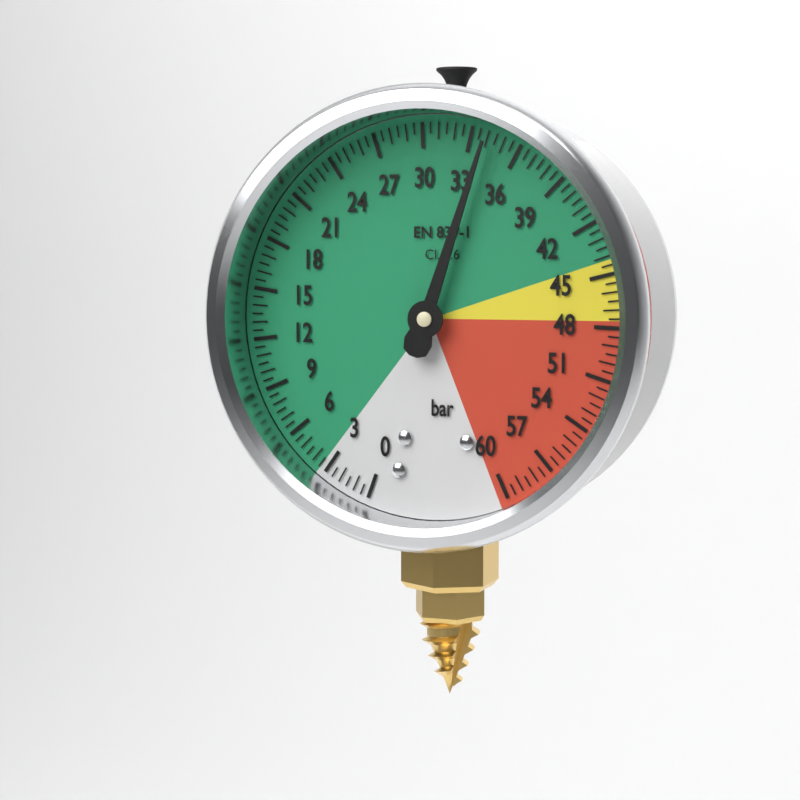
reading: 34.0 bar
